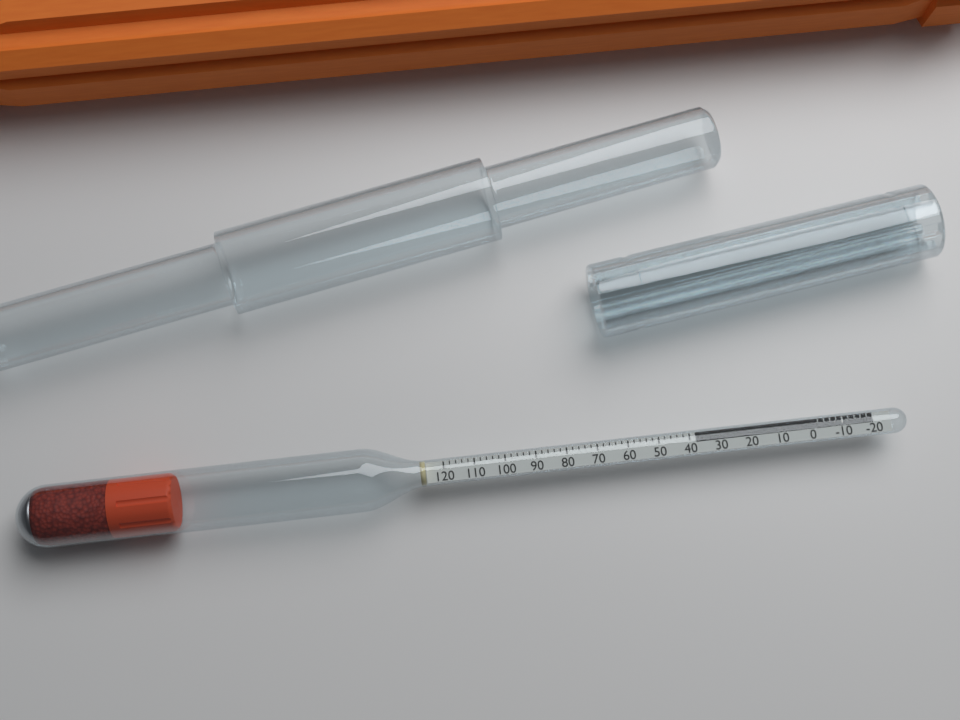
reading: 38 (no unit)
